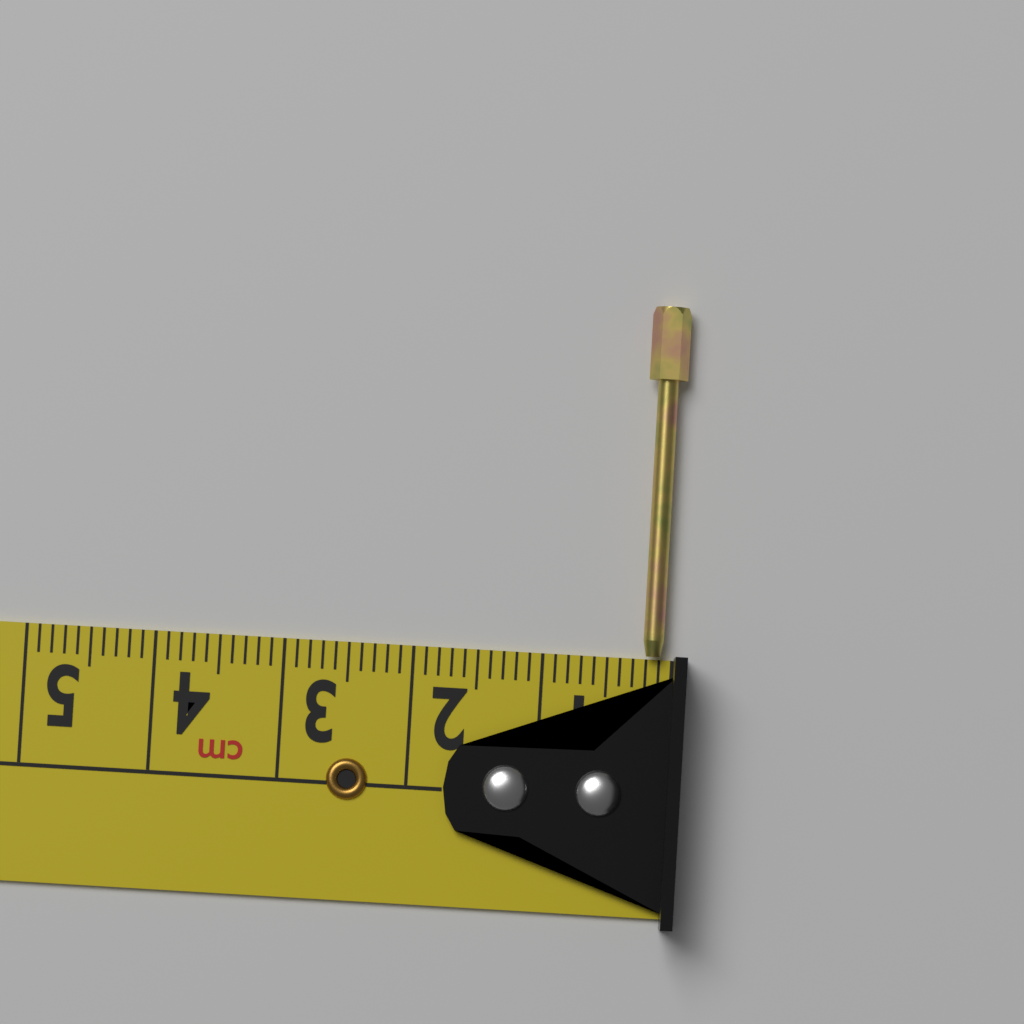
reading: 0.3 cm
